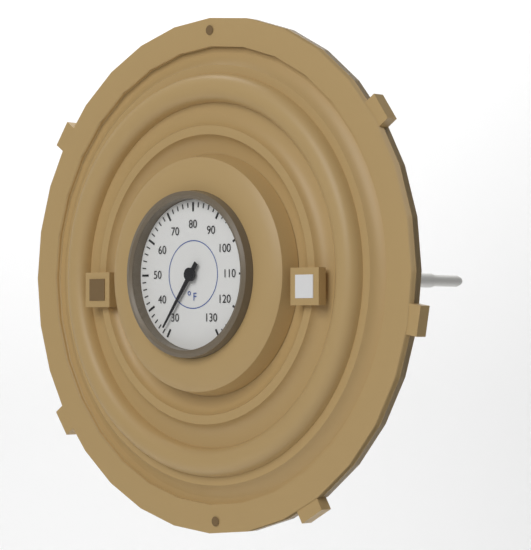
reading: 32 °F
